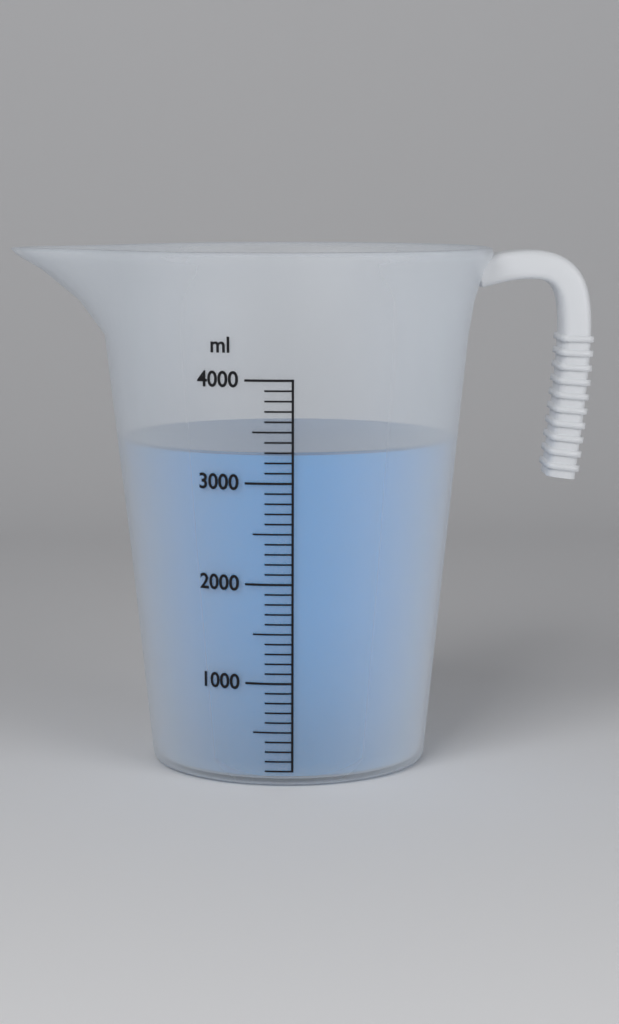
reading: 3300 ml
